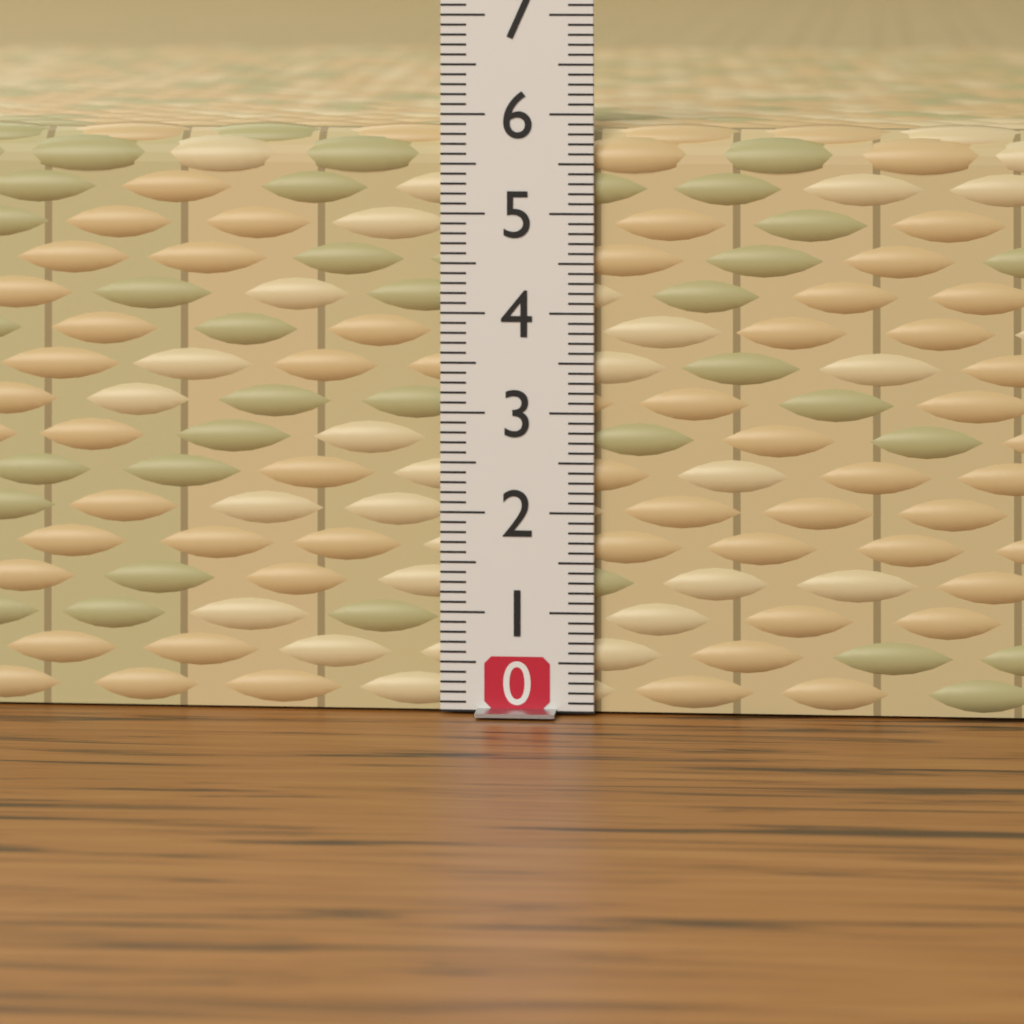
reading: 5.9 (no unit)
